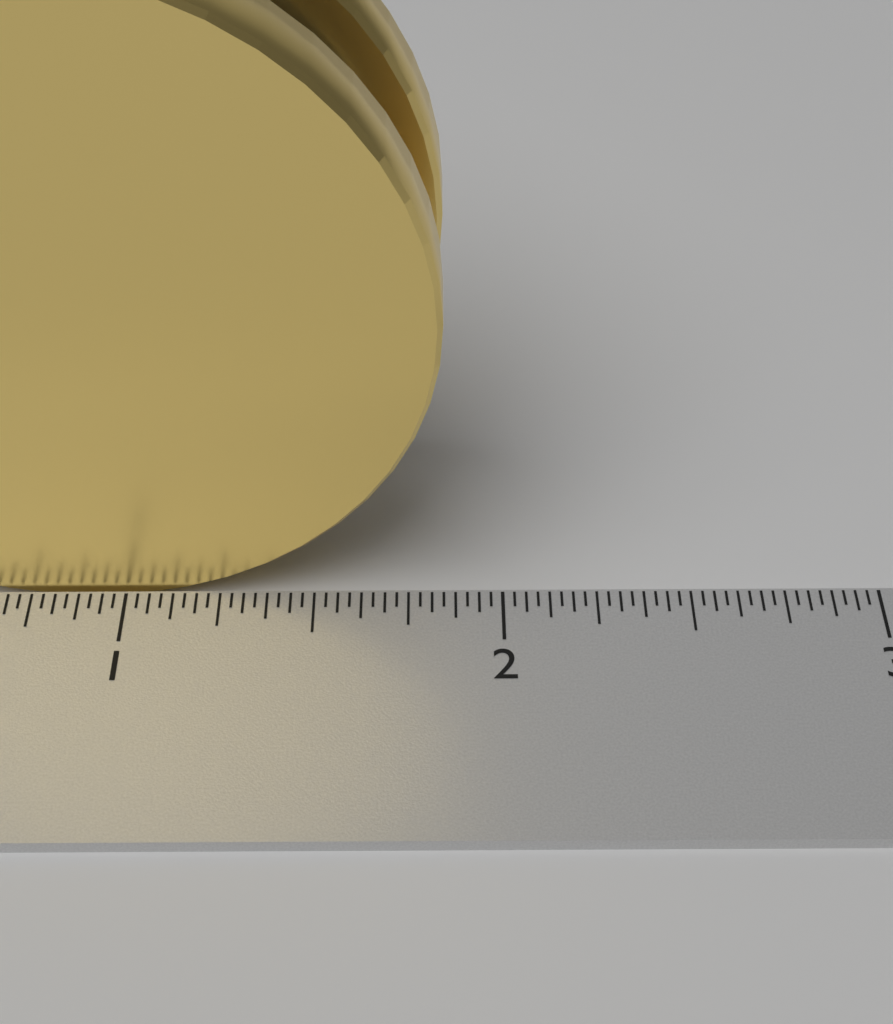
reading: 1.84375 inch
